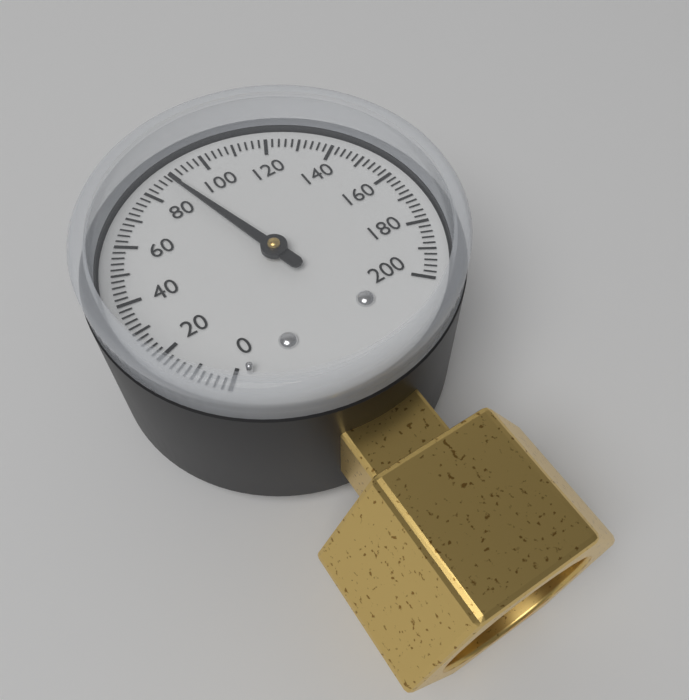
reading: 88 (no unit)
